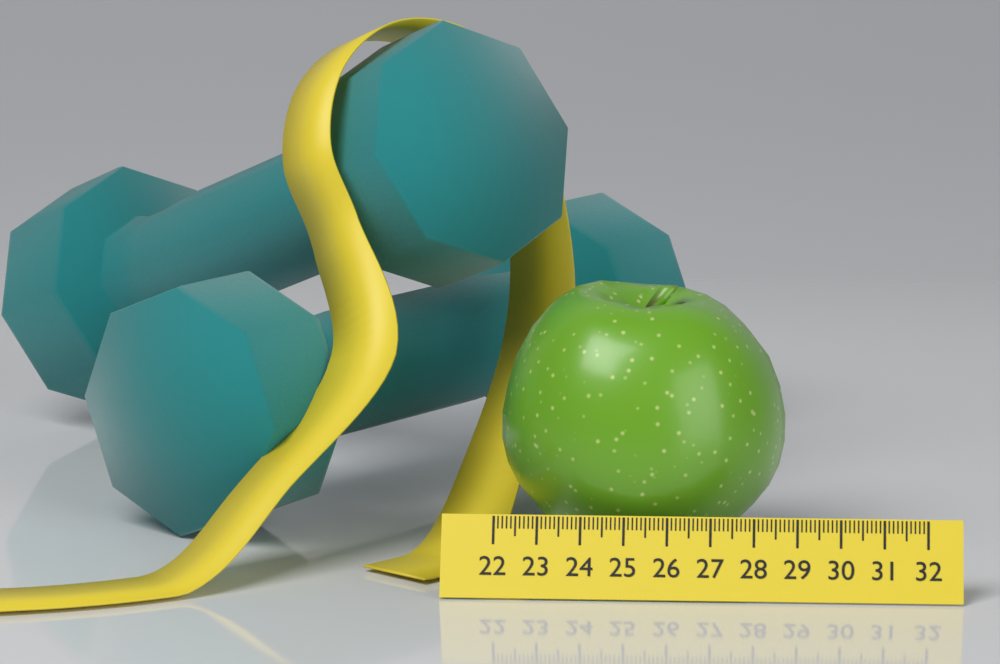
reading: 28.7 (no unit)
